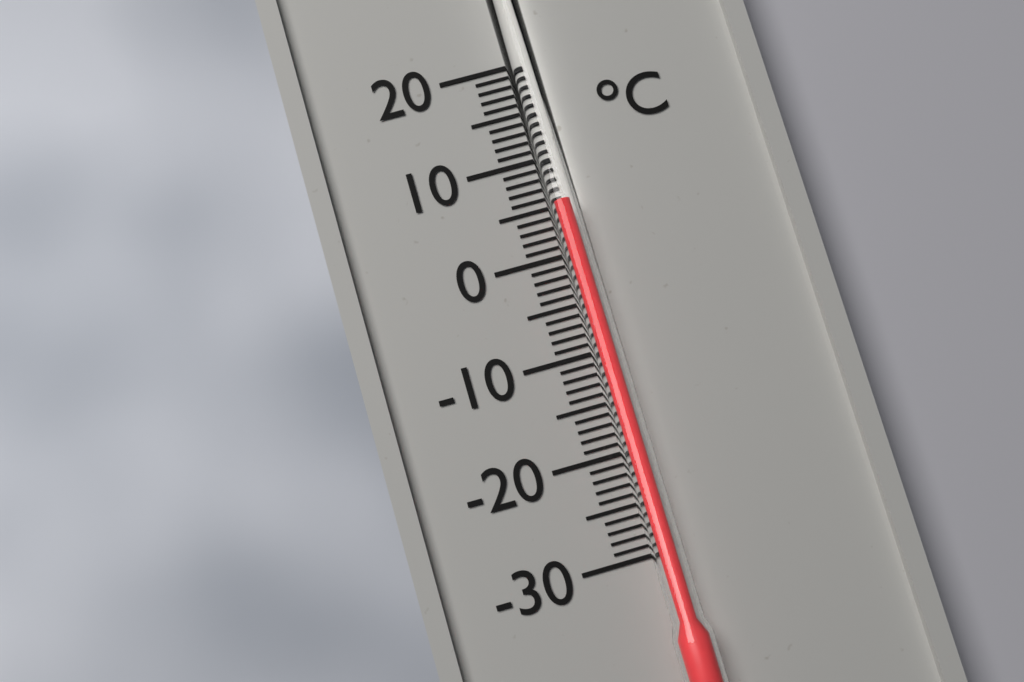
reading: 5 °C
